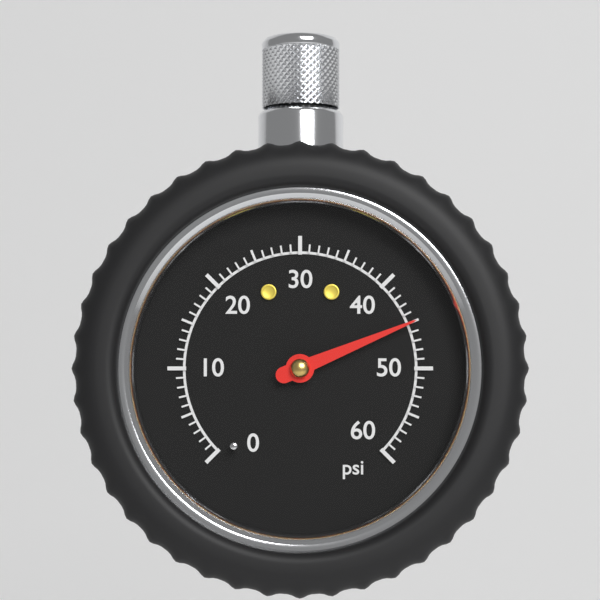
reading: 45 psi
